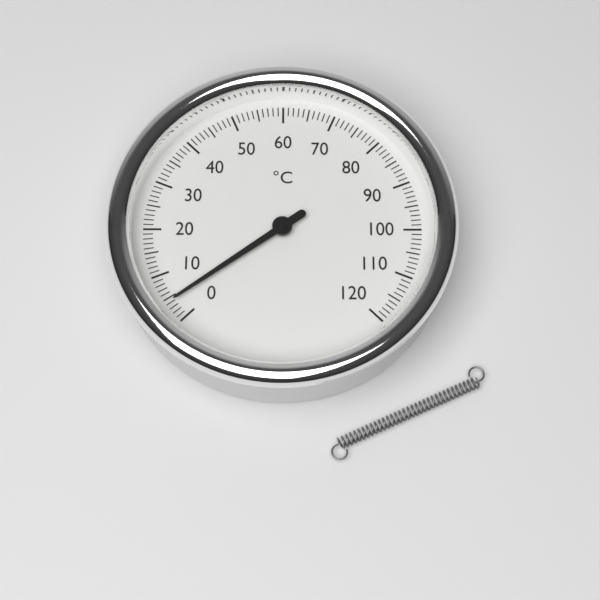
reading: 4 °C
